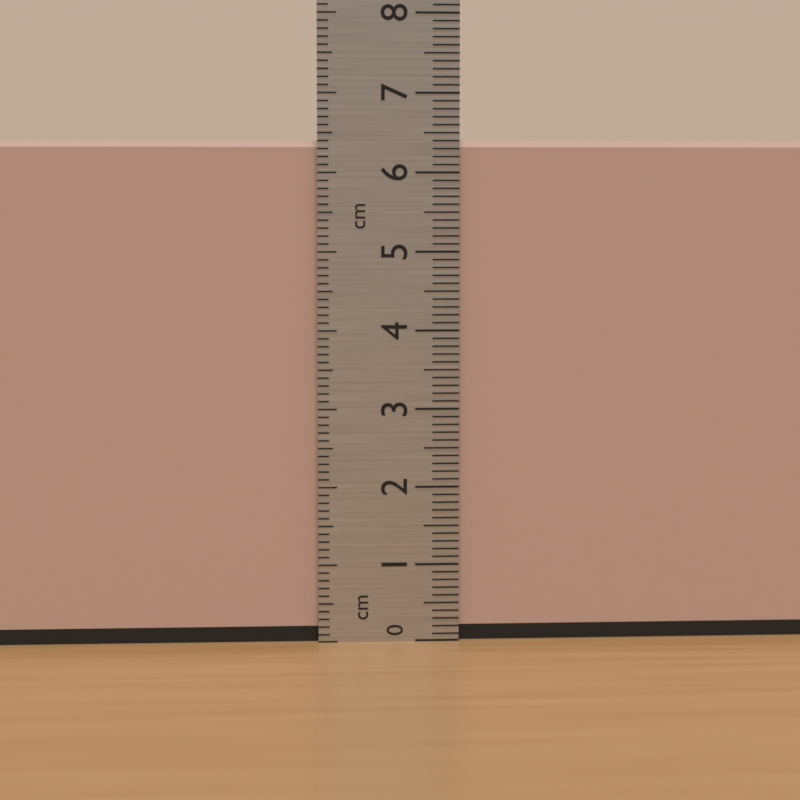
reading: 6.4 cm
